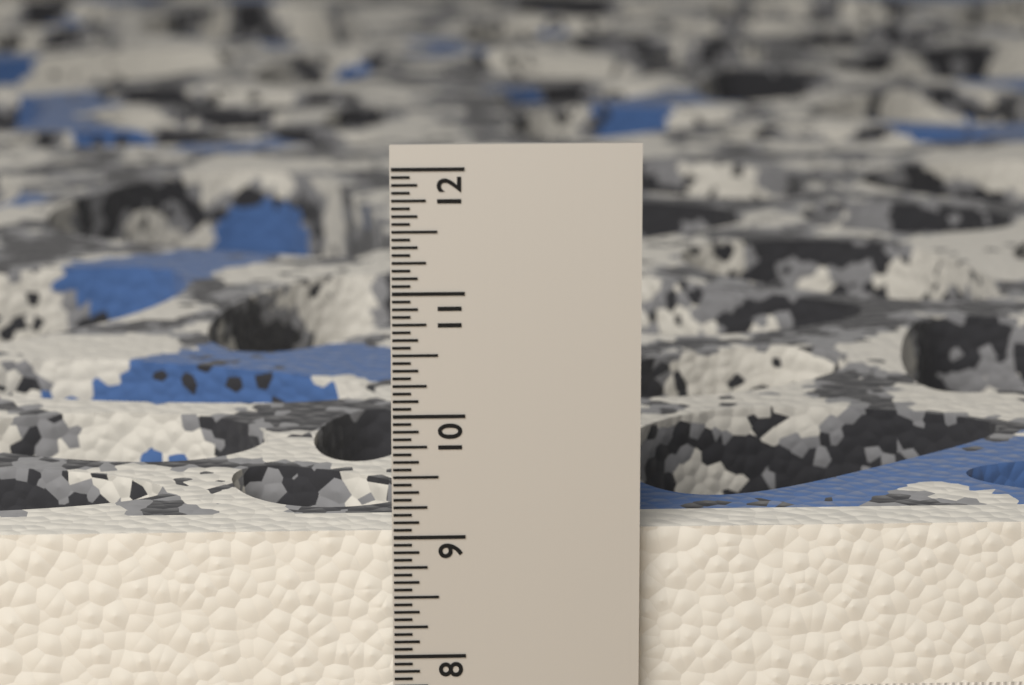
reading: 9.0000 in
